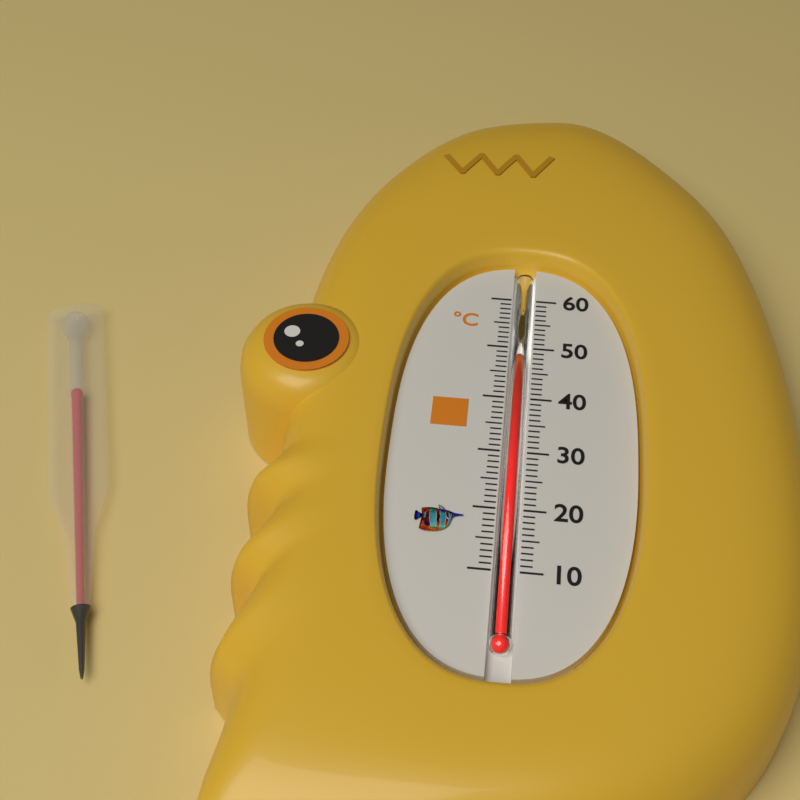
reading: 48 °C
